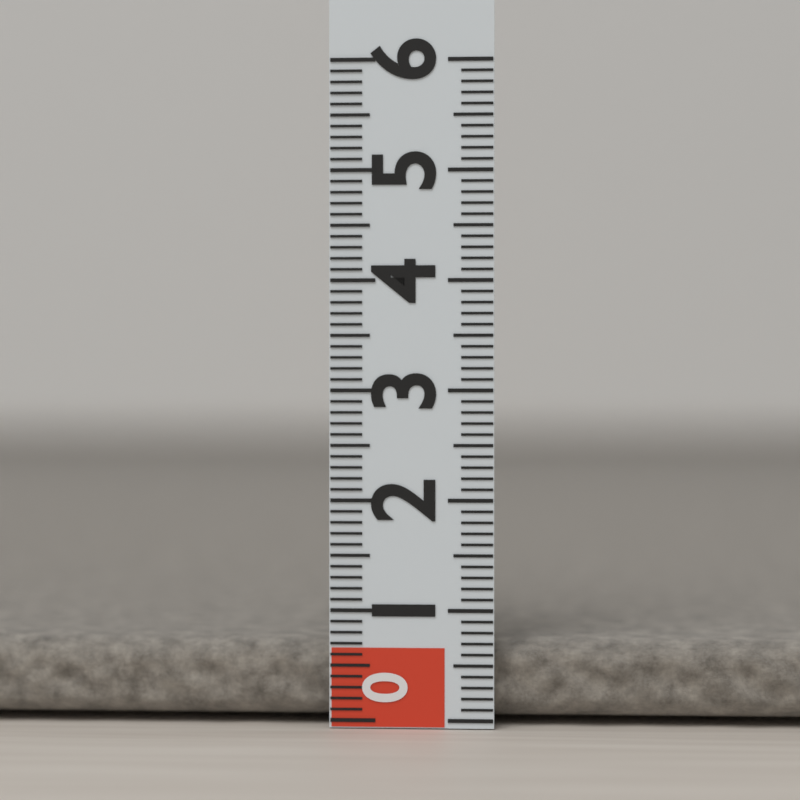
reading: 0.7 (no unit)
